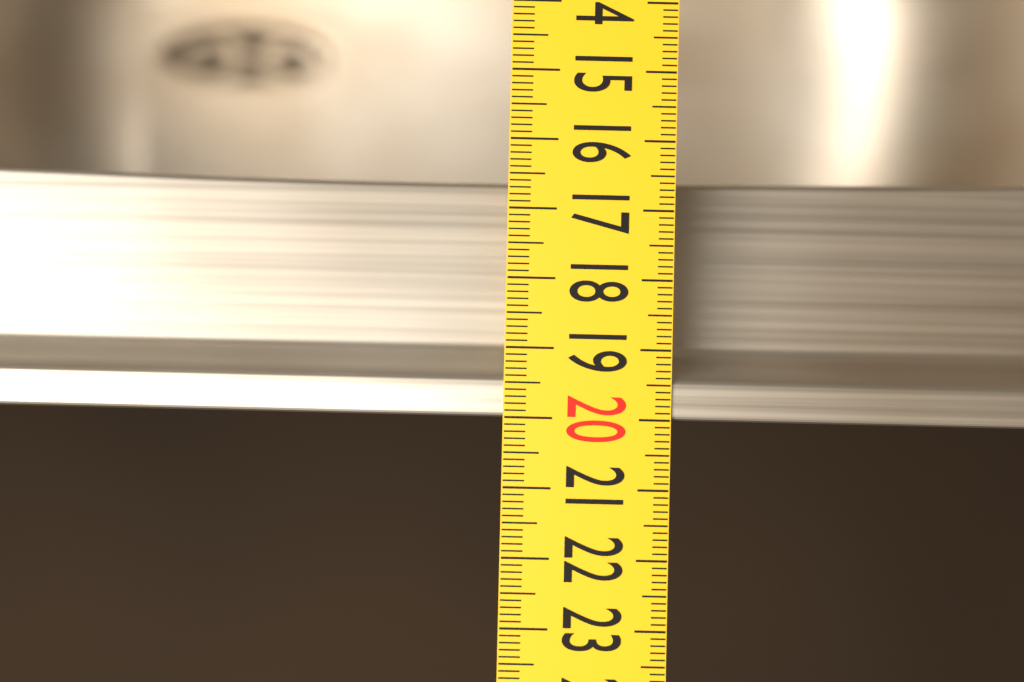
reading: 20.0 (no unit)
